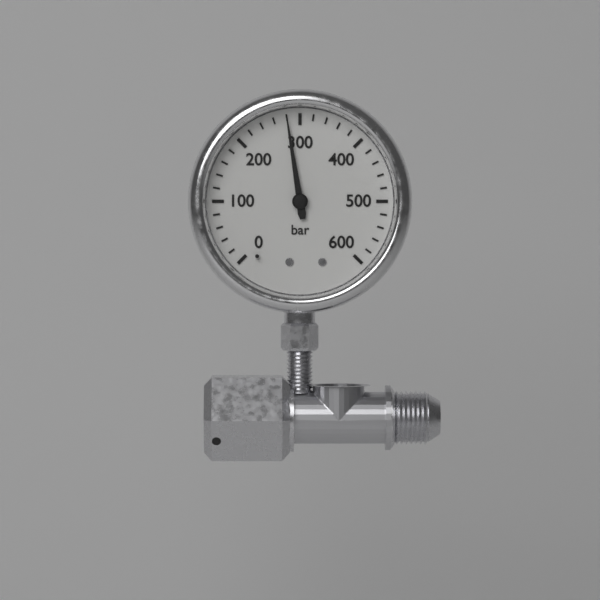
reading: 280 bar
